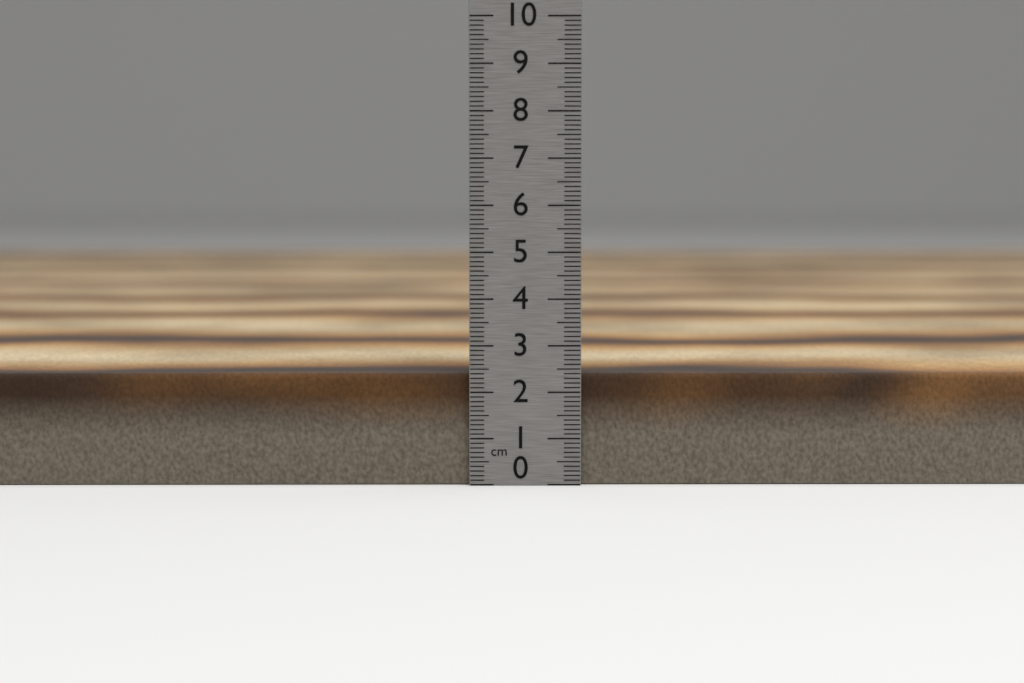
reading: 2.4 cm
